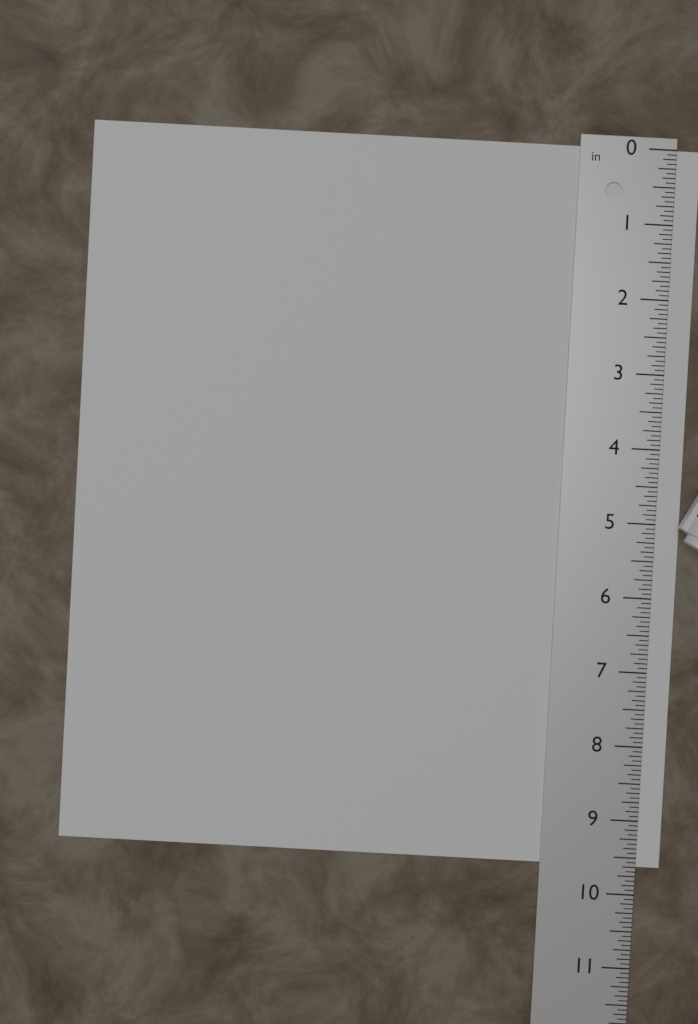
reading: 9.6250 in
